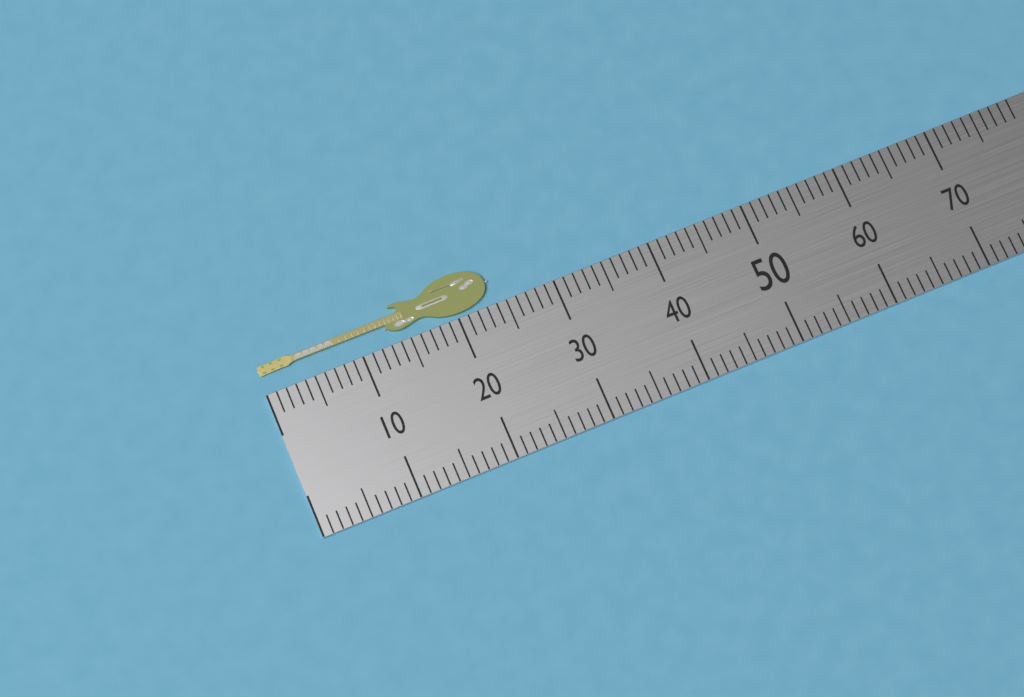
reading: 24 (no unit)
